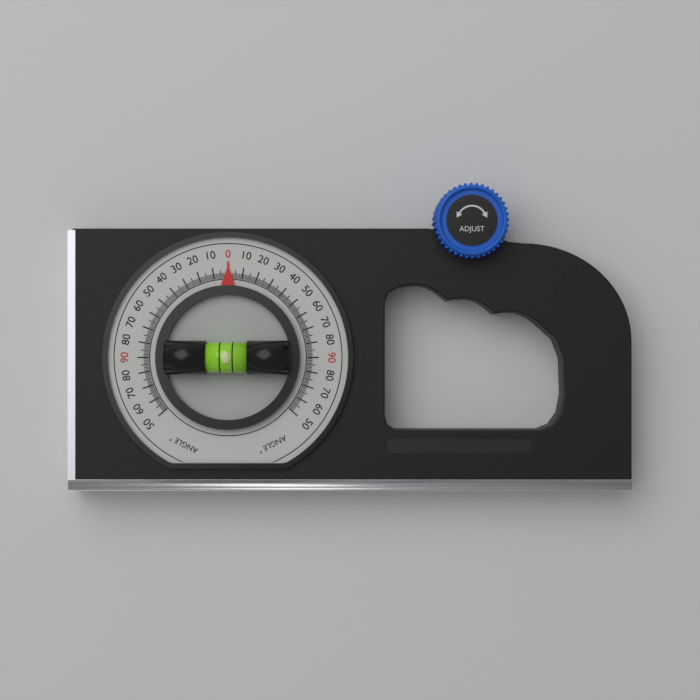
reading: 0 °
